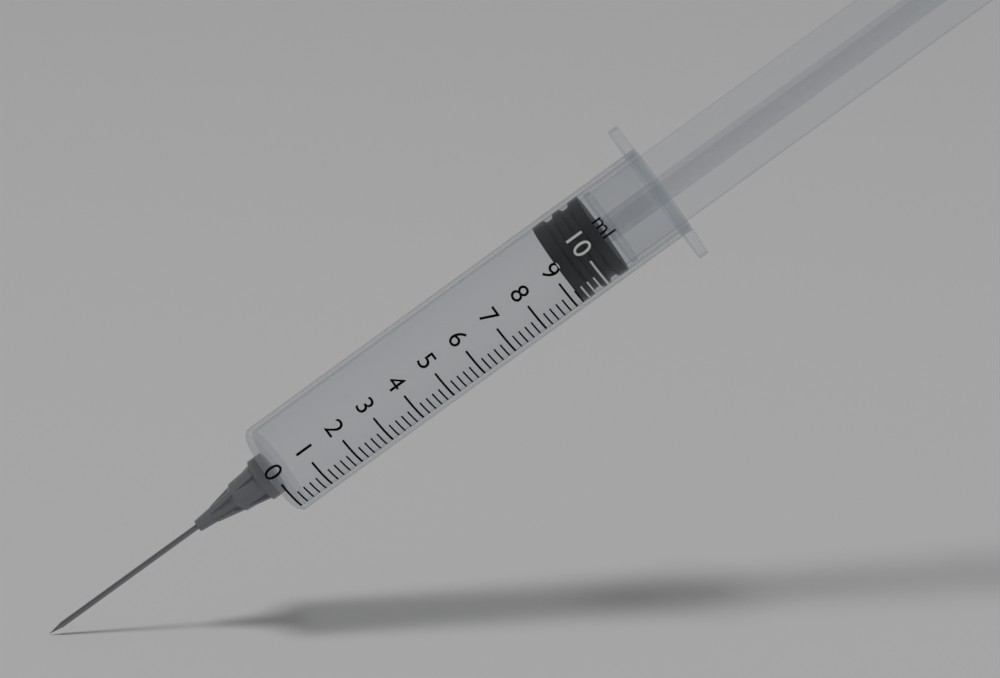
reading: 9.2 ml
